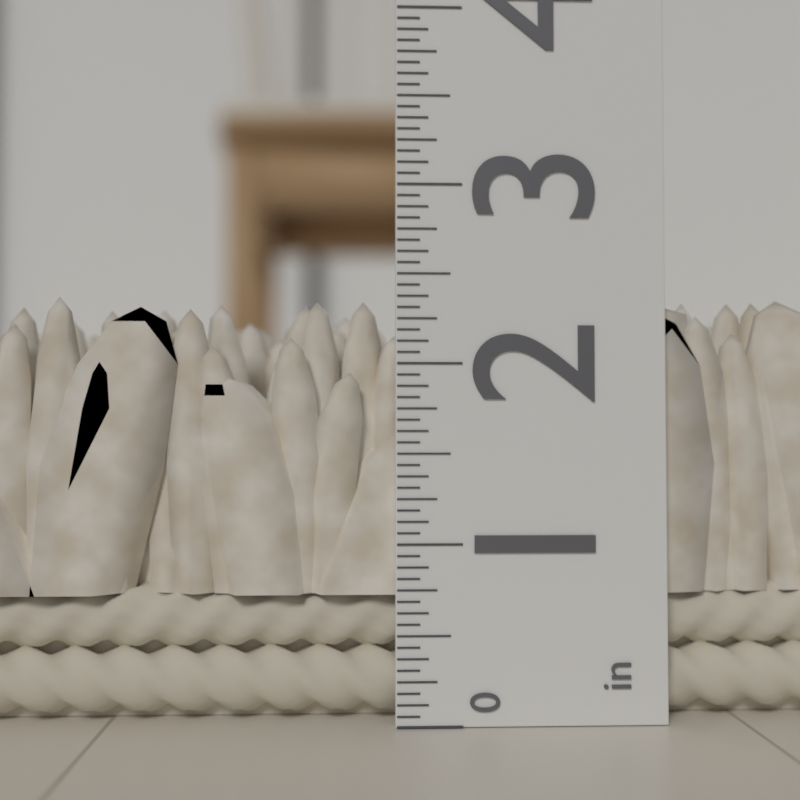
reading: 2.3750 in
